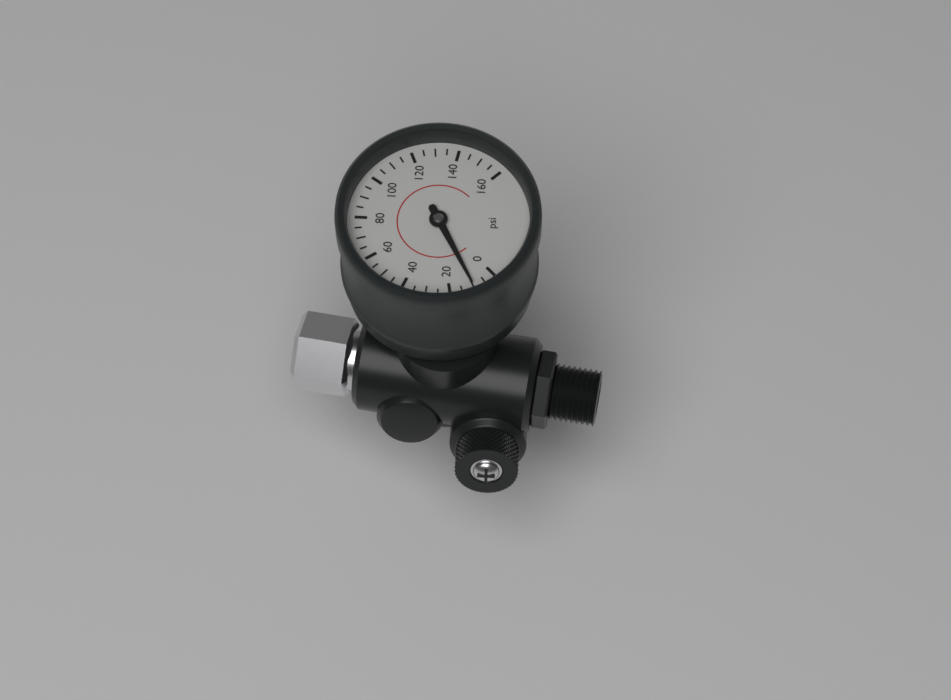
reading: 10 psi
